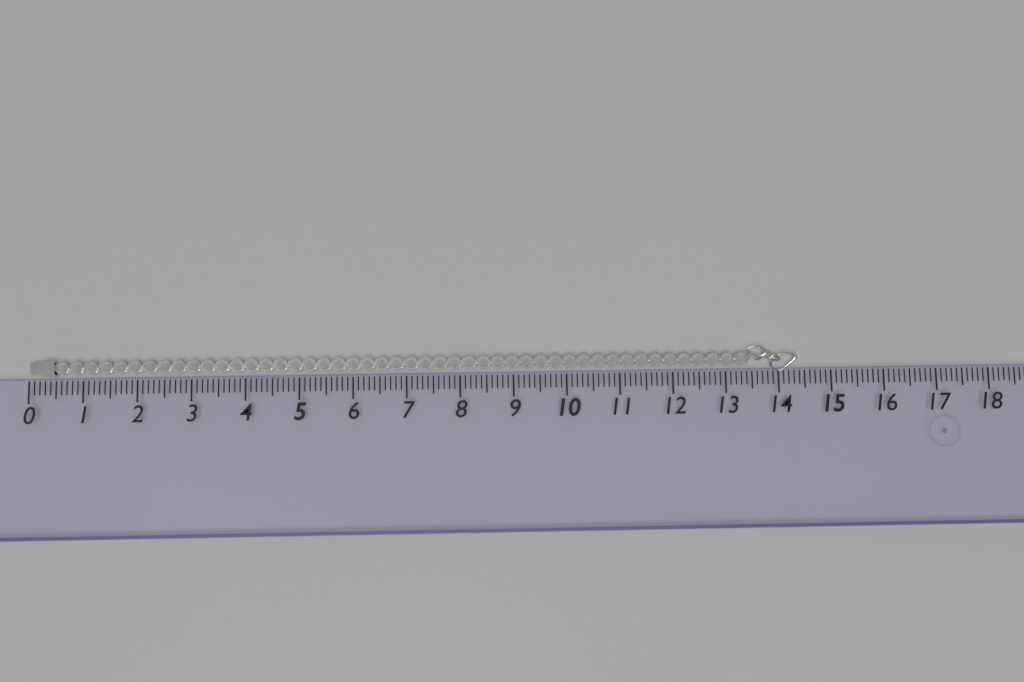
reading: 14.4 (no unit)
